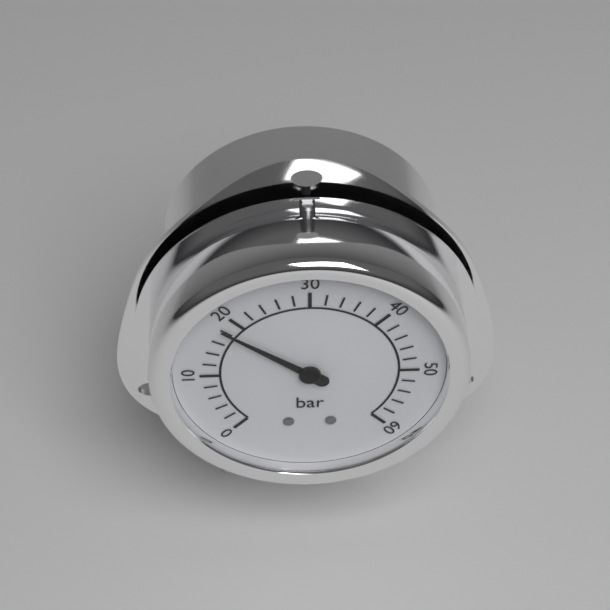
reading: 18 bar
